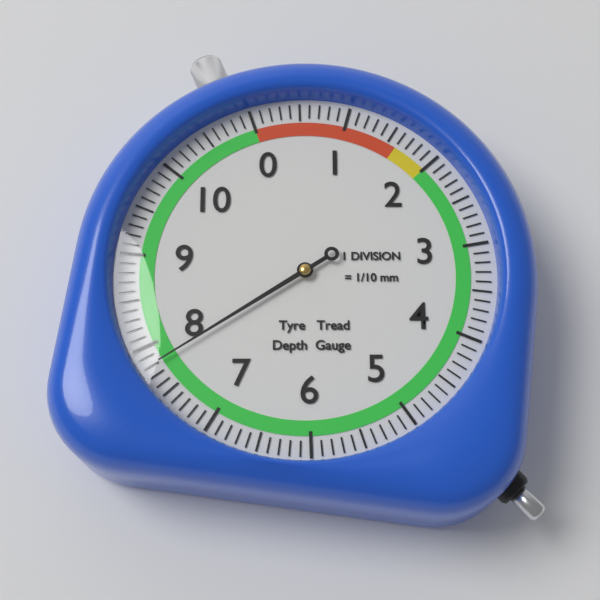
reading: 7.8 mm
